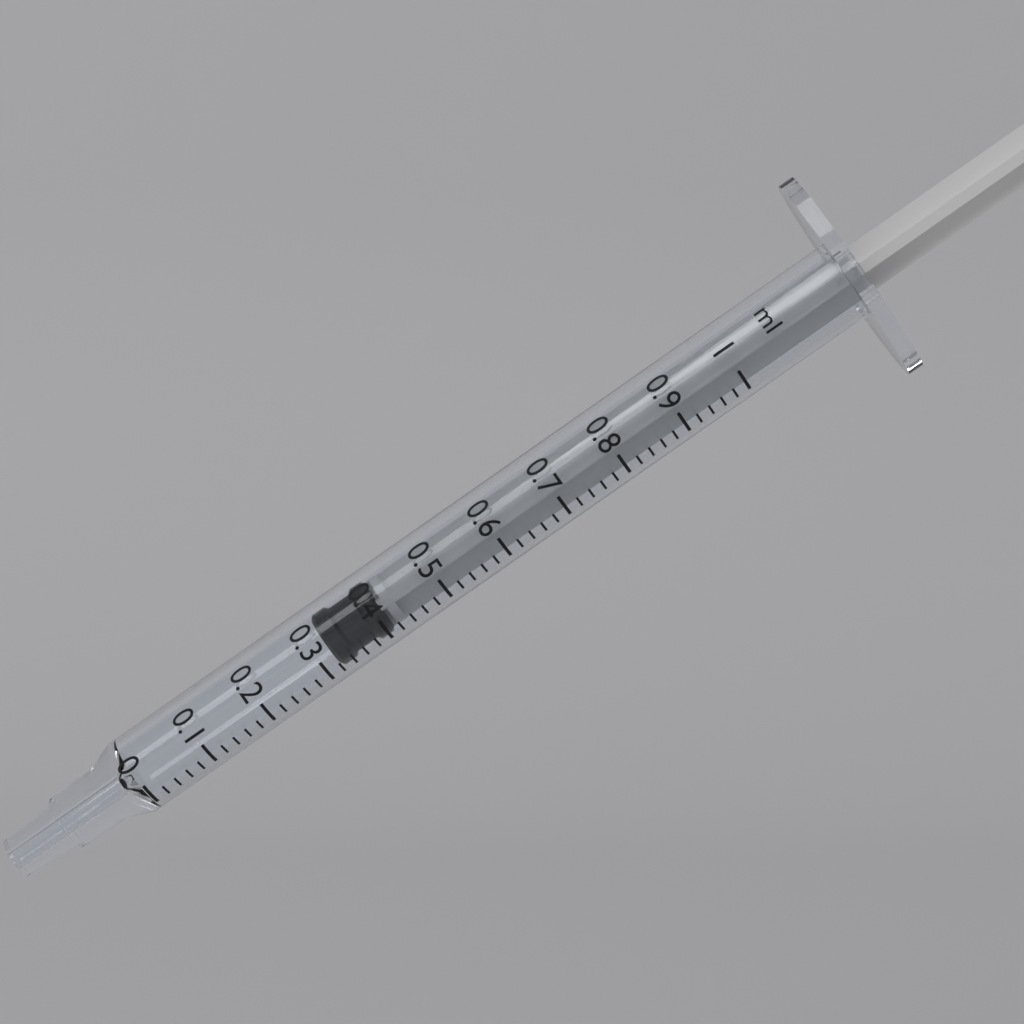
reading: 0.32 ml
